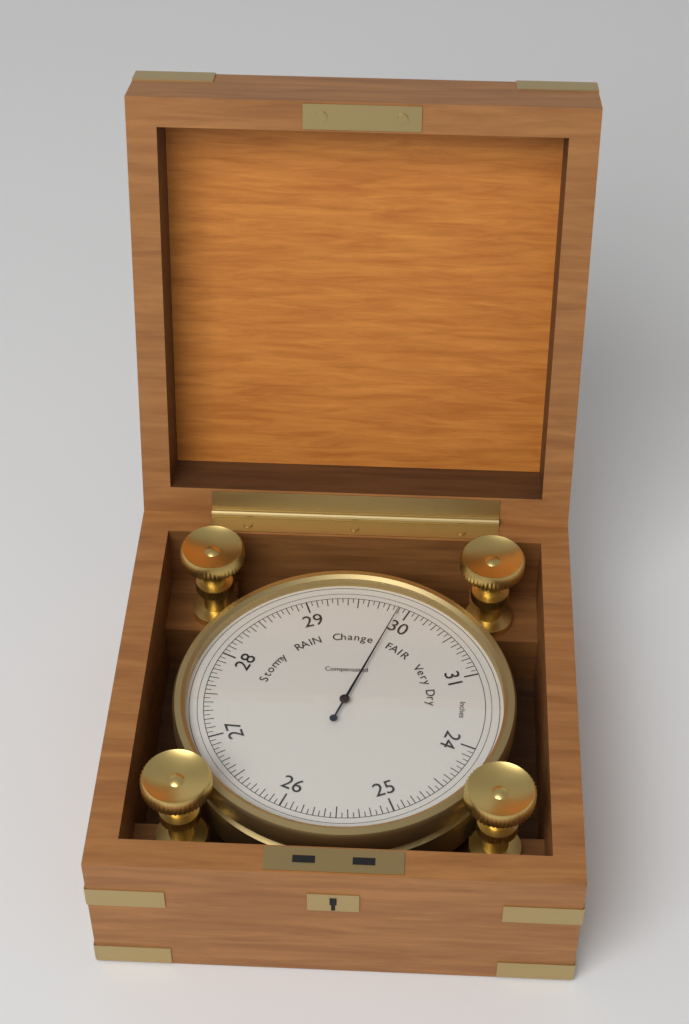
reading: 29.90 inHg
